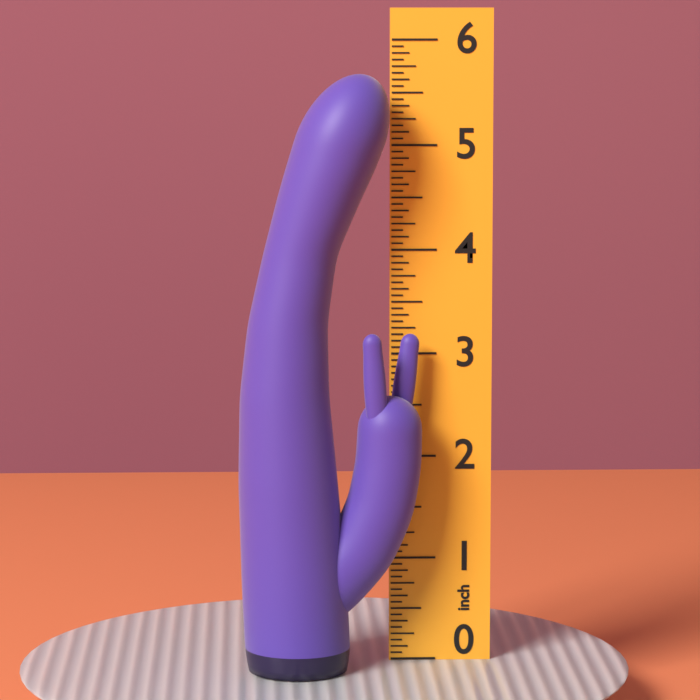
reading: 5.6875 inch
